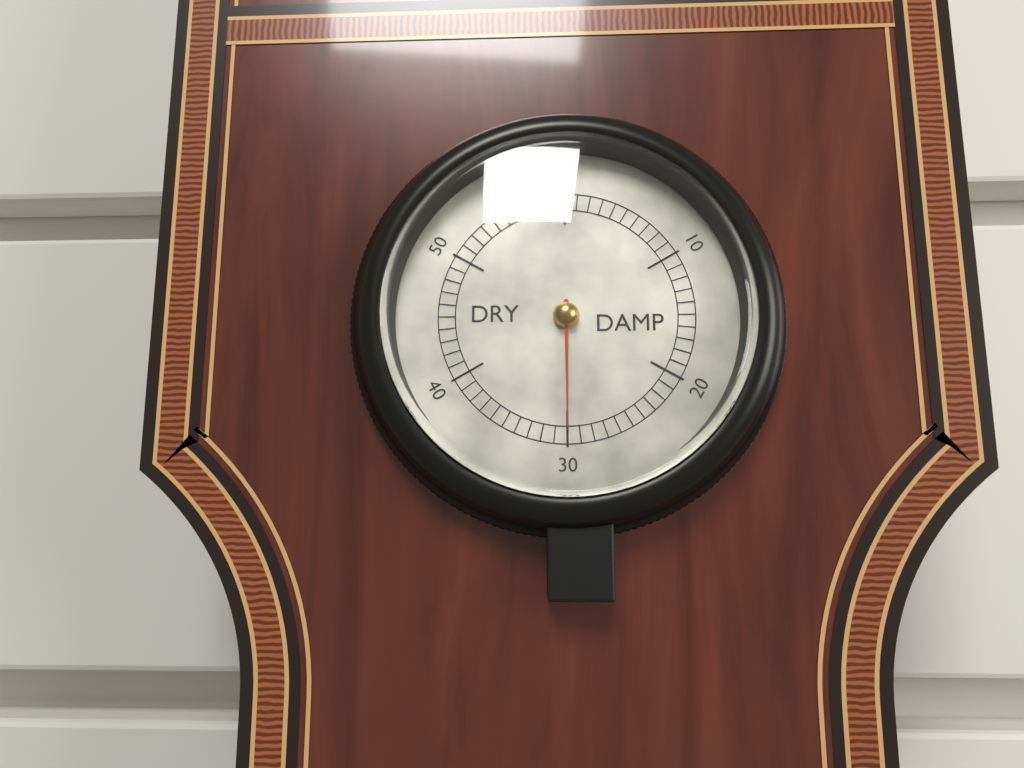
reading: 30 (no unit)
